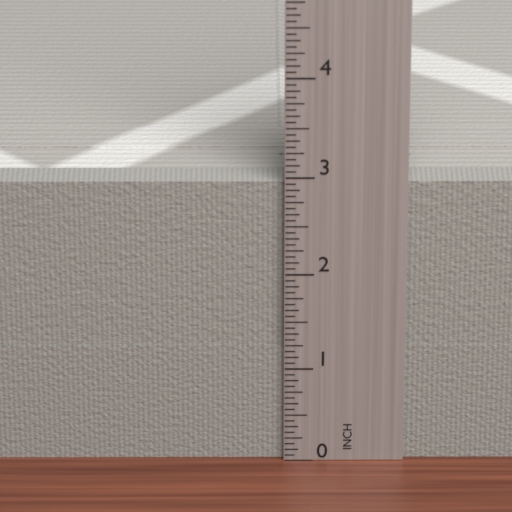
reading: 2.9375 in
